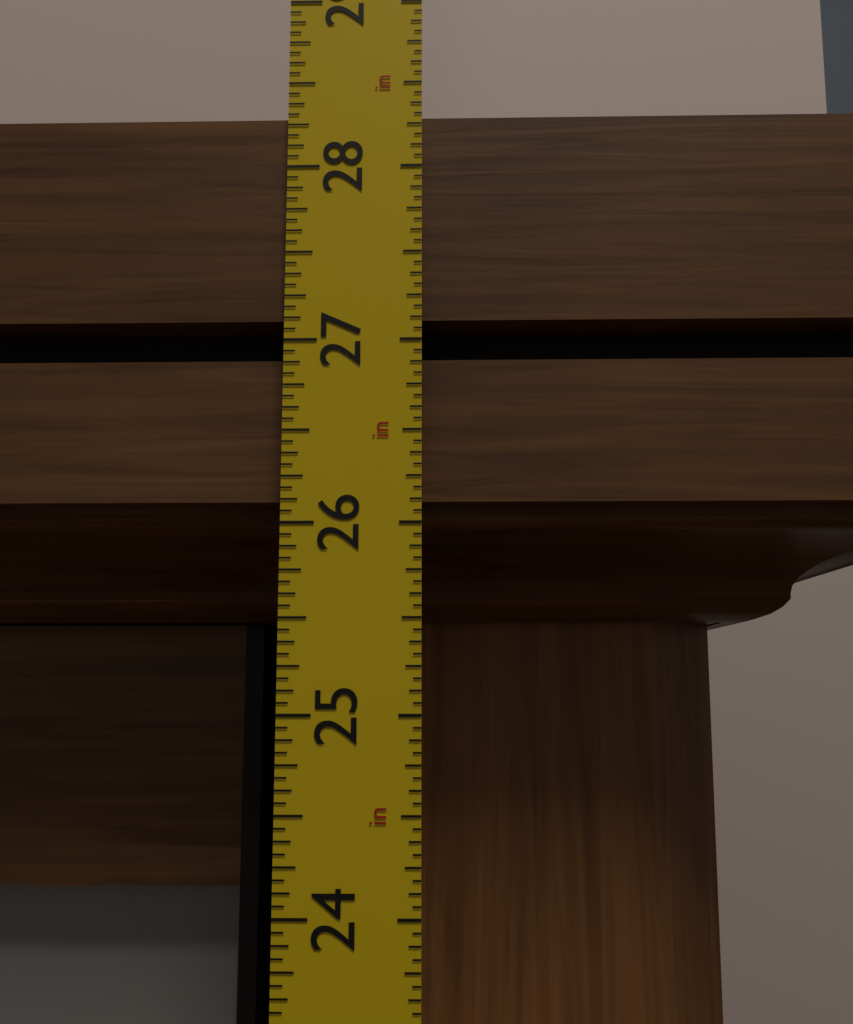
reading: 28.3125 in
